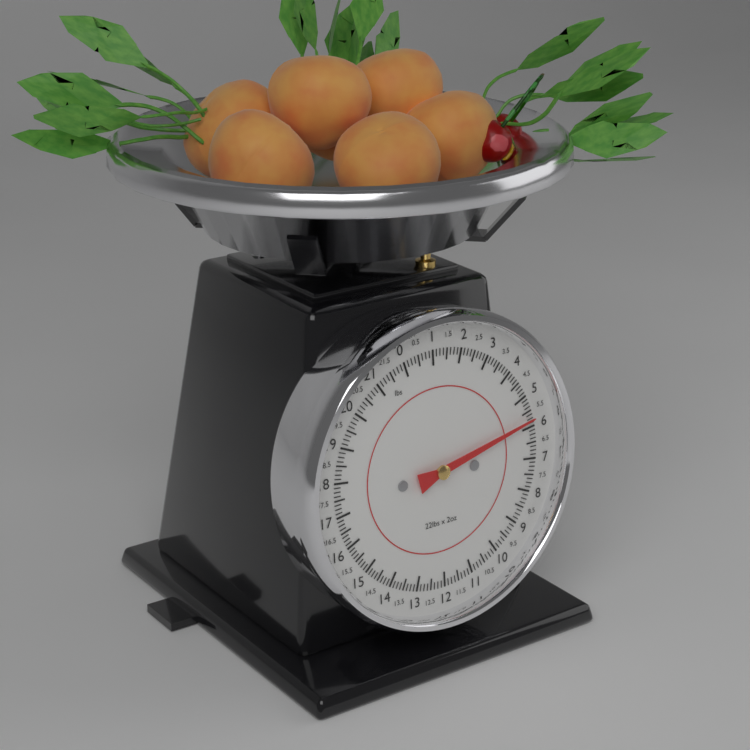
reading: 5.750 lbs
